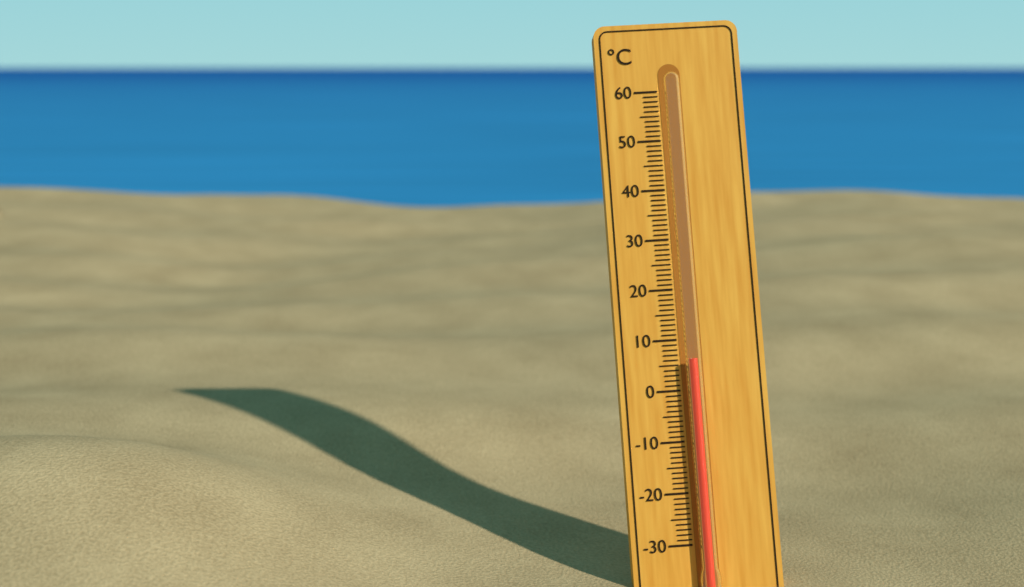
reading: 6 °C
